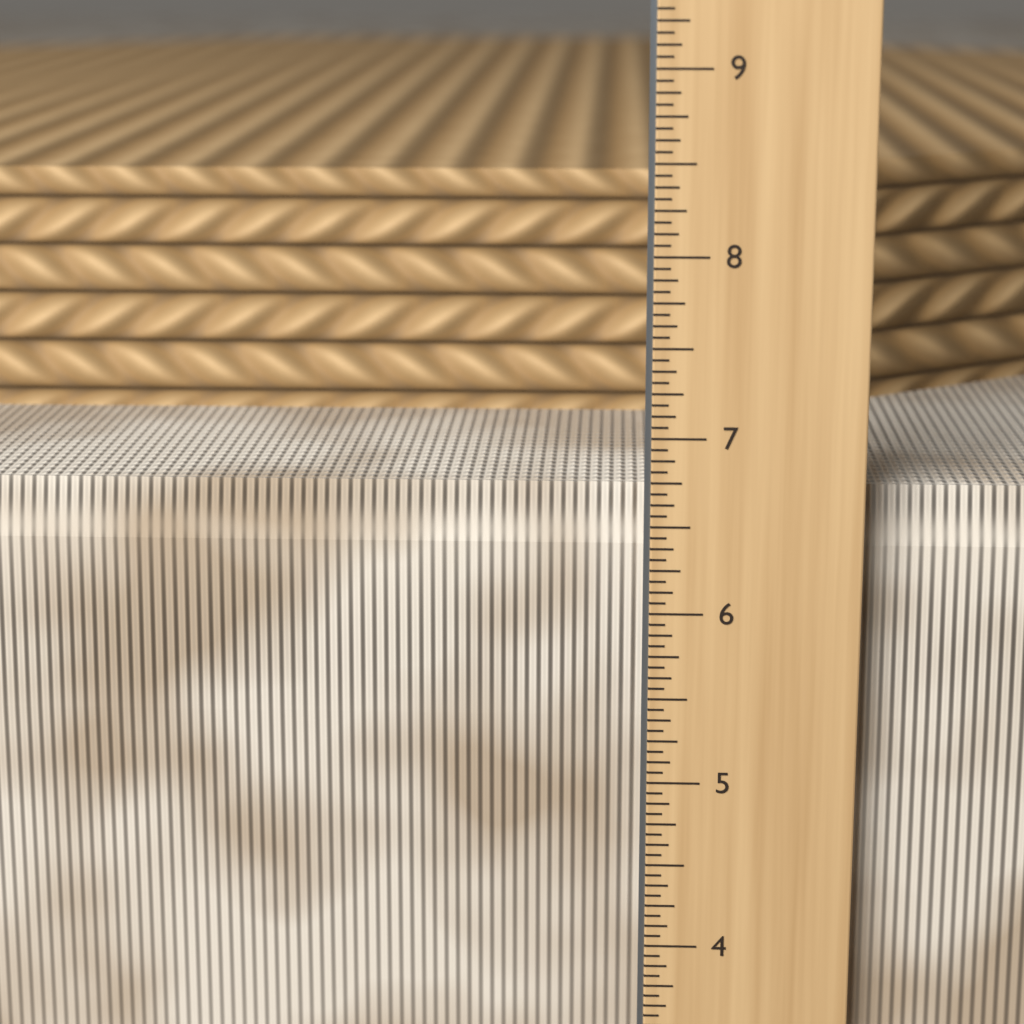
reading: 6.6875 in
